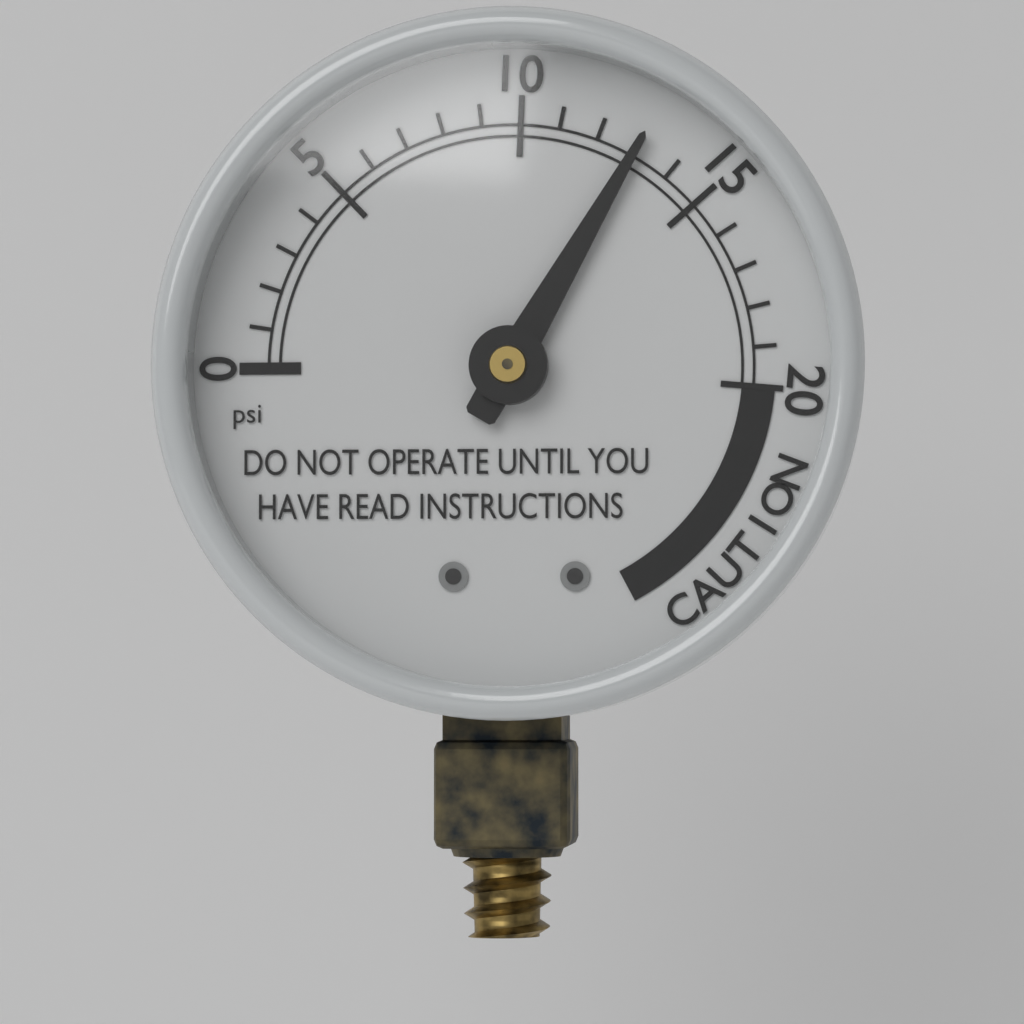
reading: 13 psi
